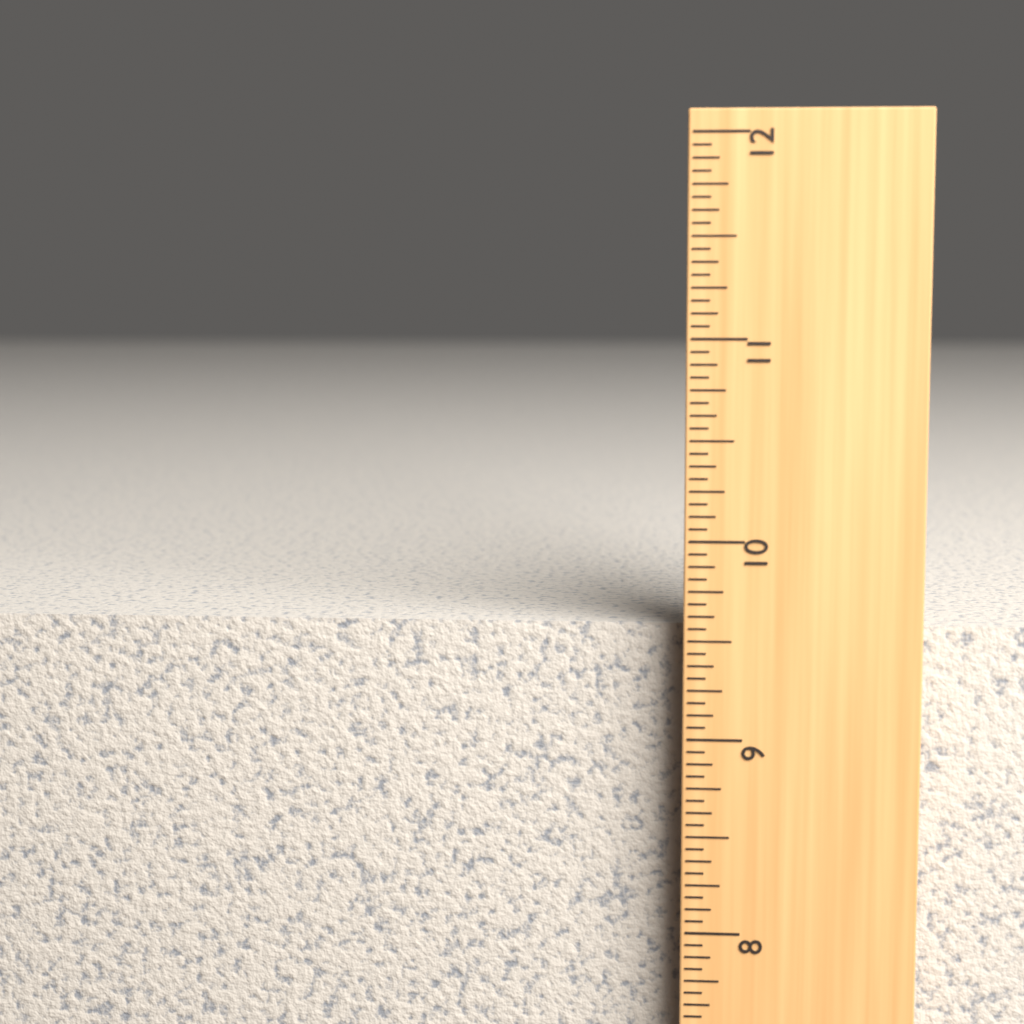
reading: 9.5625 in
